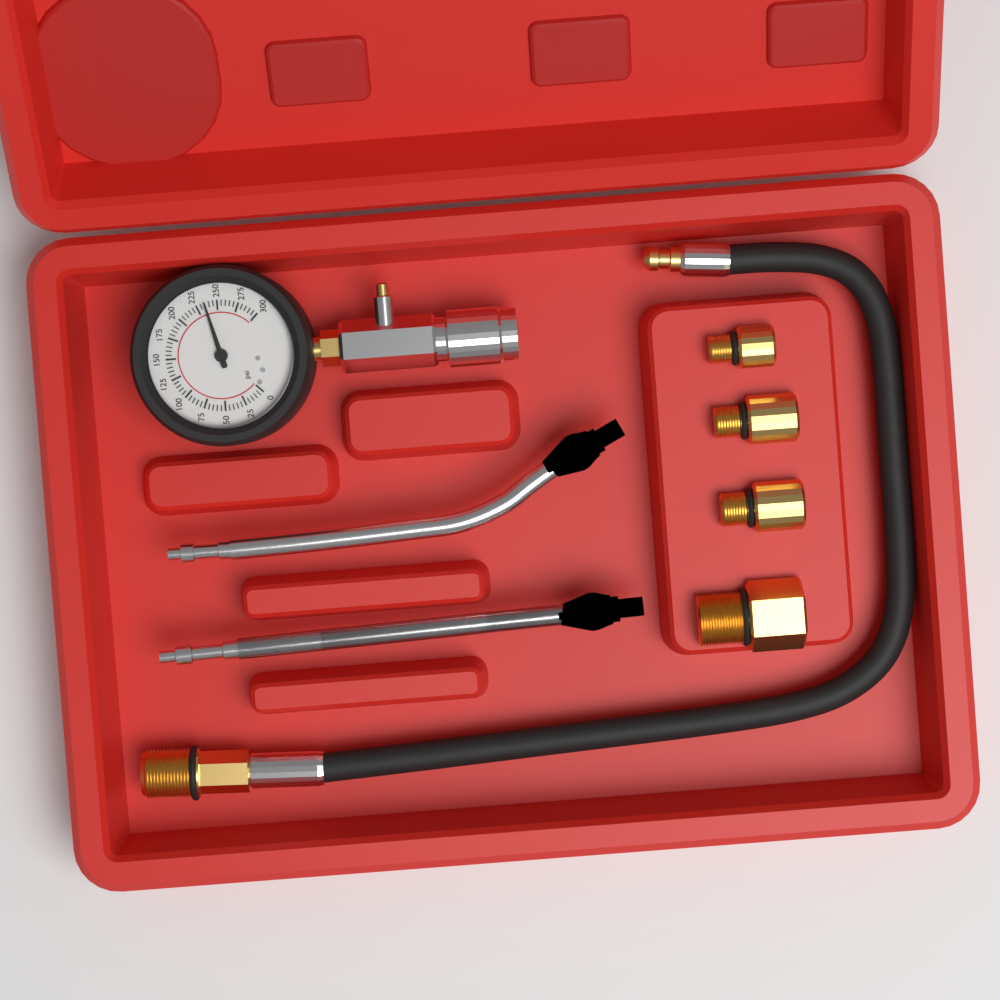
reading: 235 psi
